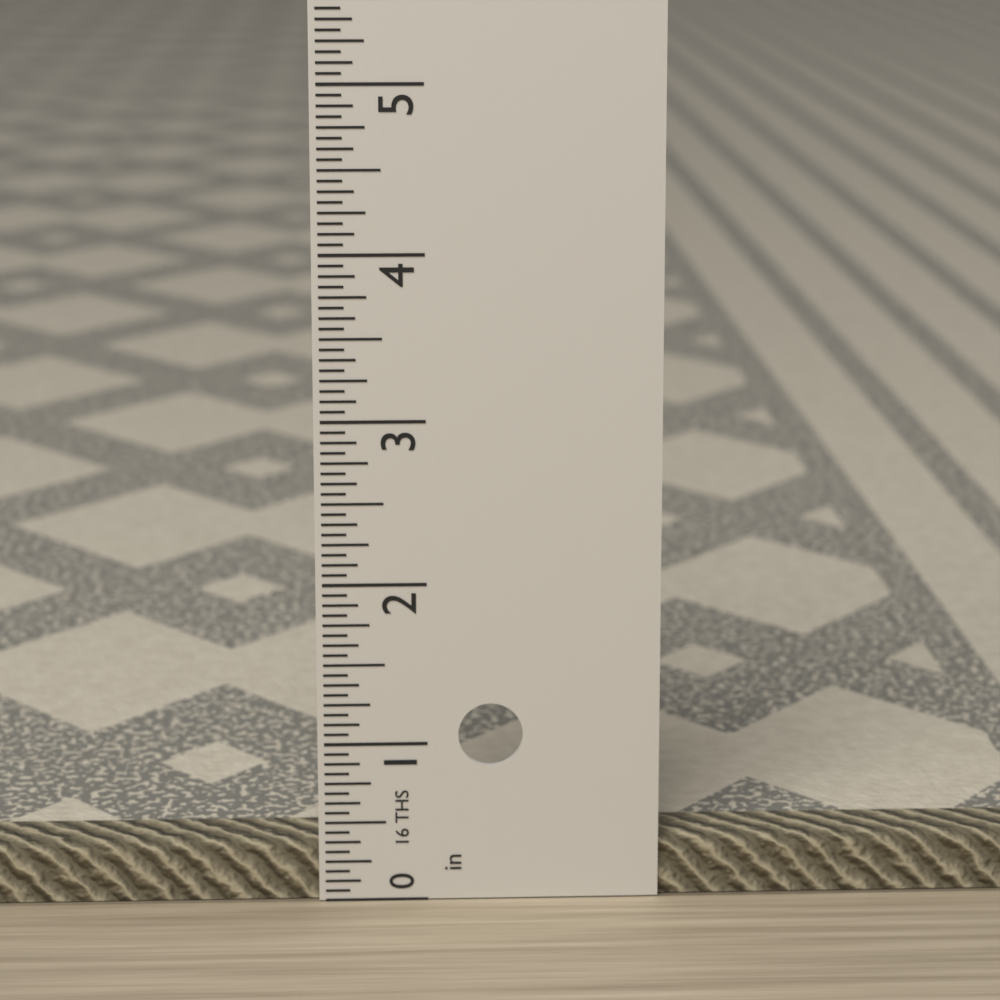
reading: 0.3750 in
